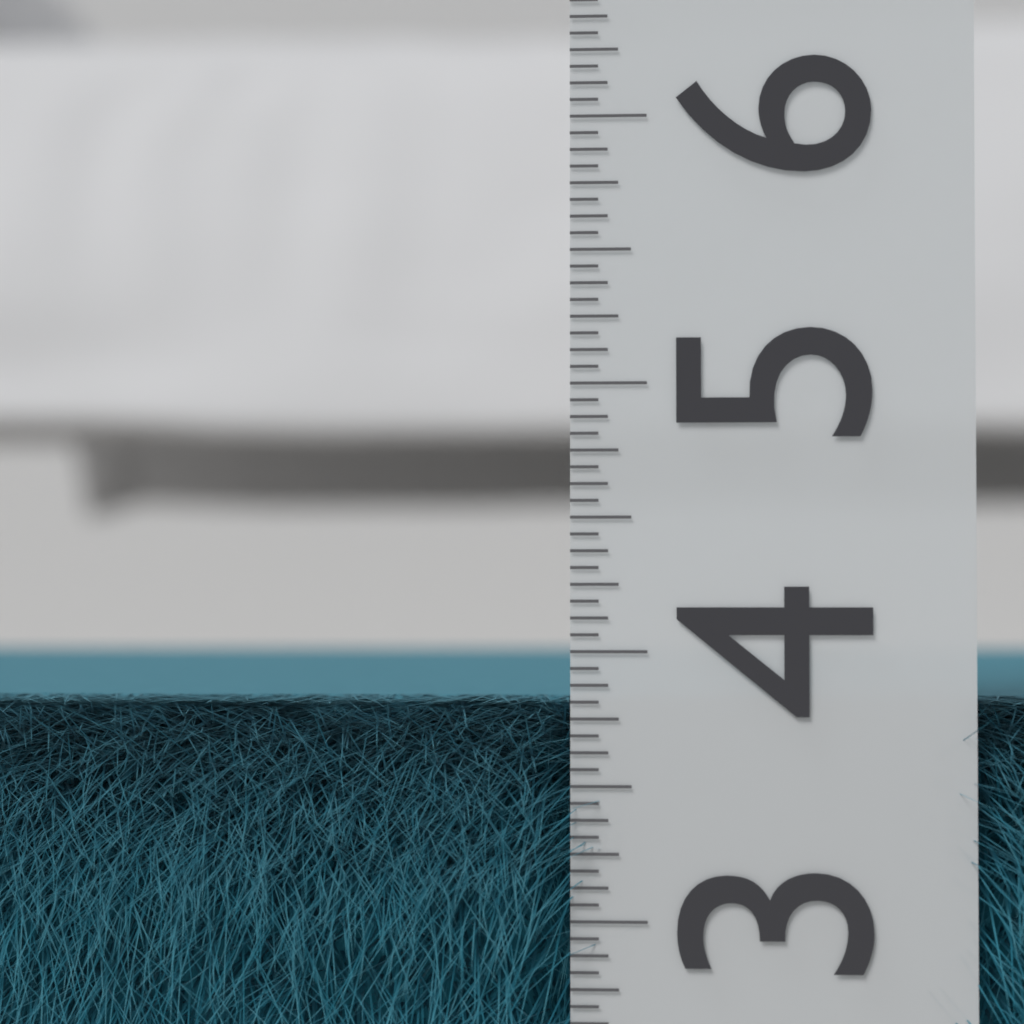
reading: 3.8125 (no unit)
